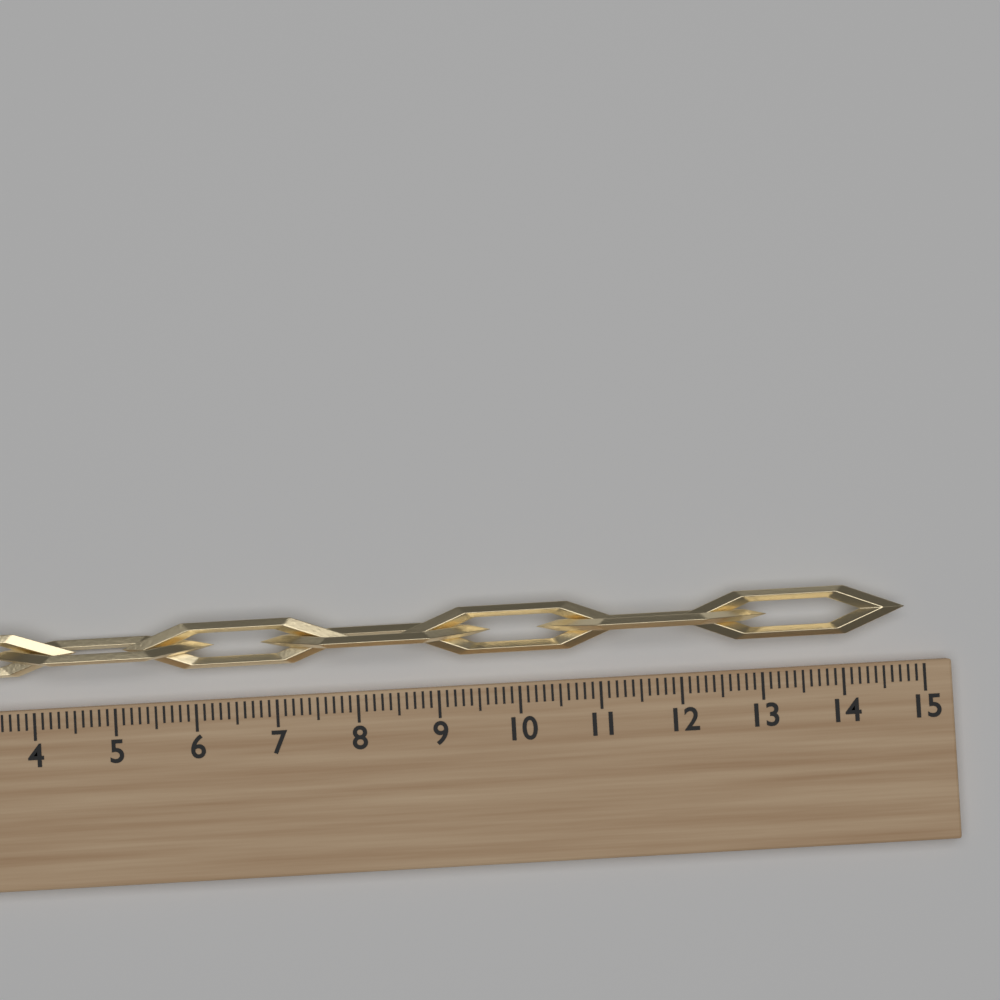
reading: 14.8 (no unit)
